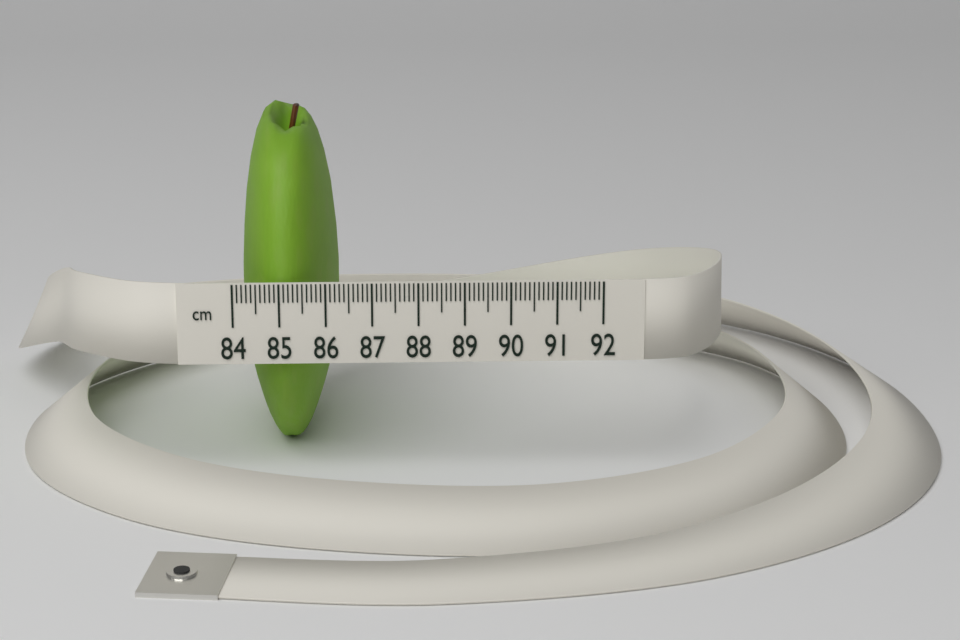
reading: 86.2 cm
